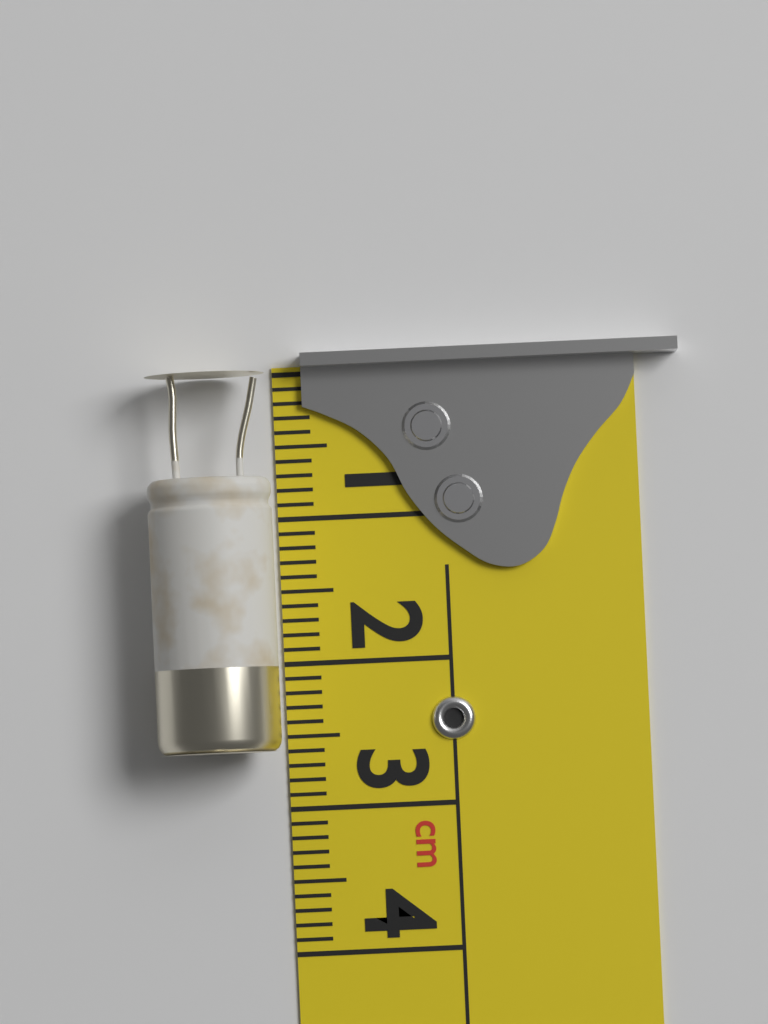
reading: 2.6 cm
